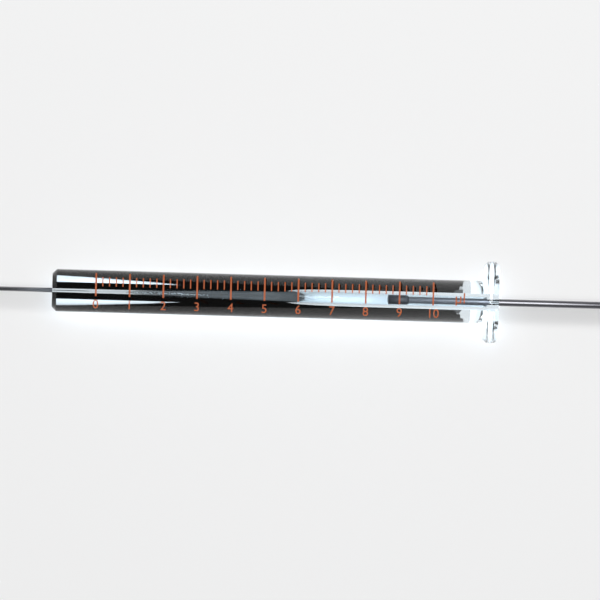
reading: 8.8 µl
